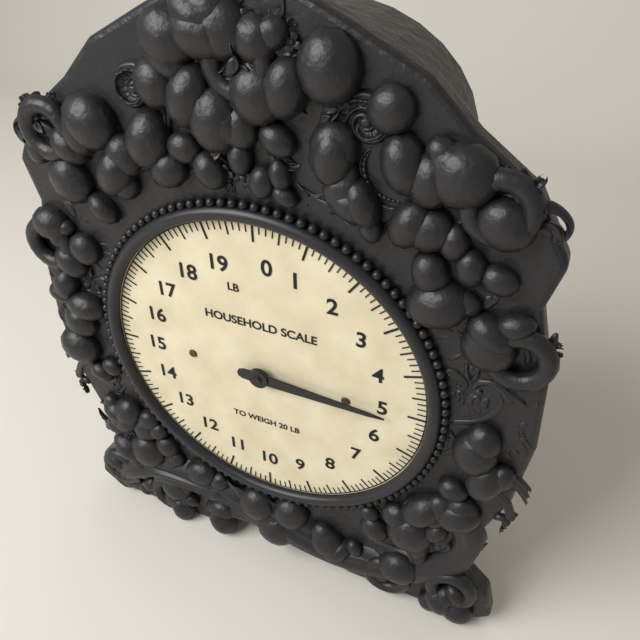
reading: 5.125 lb
